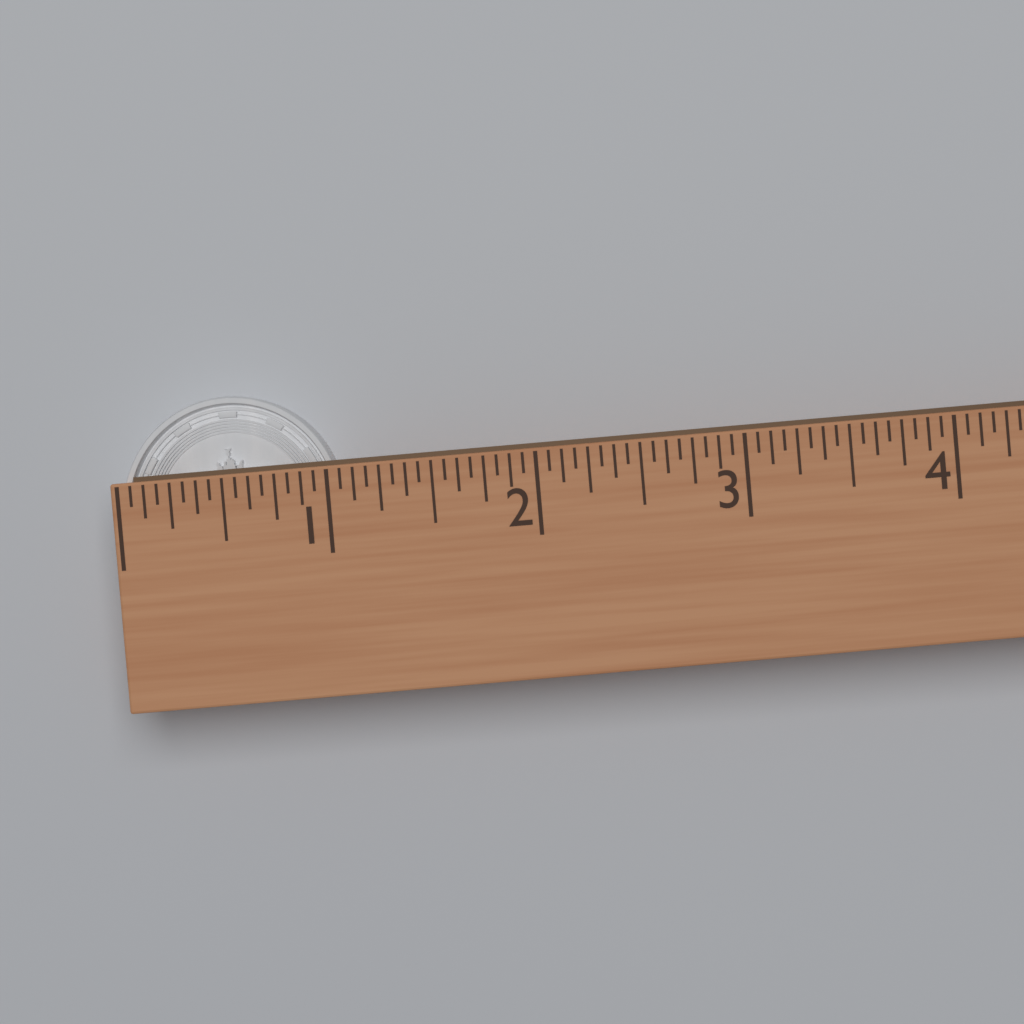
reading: 1.0625 (no unit)
